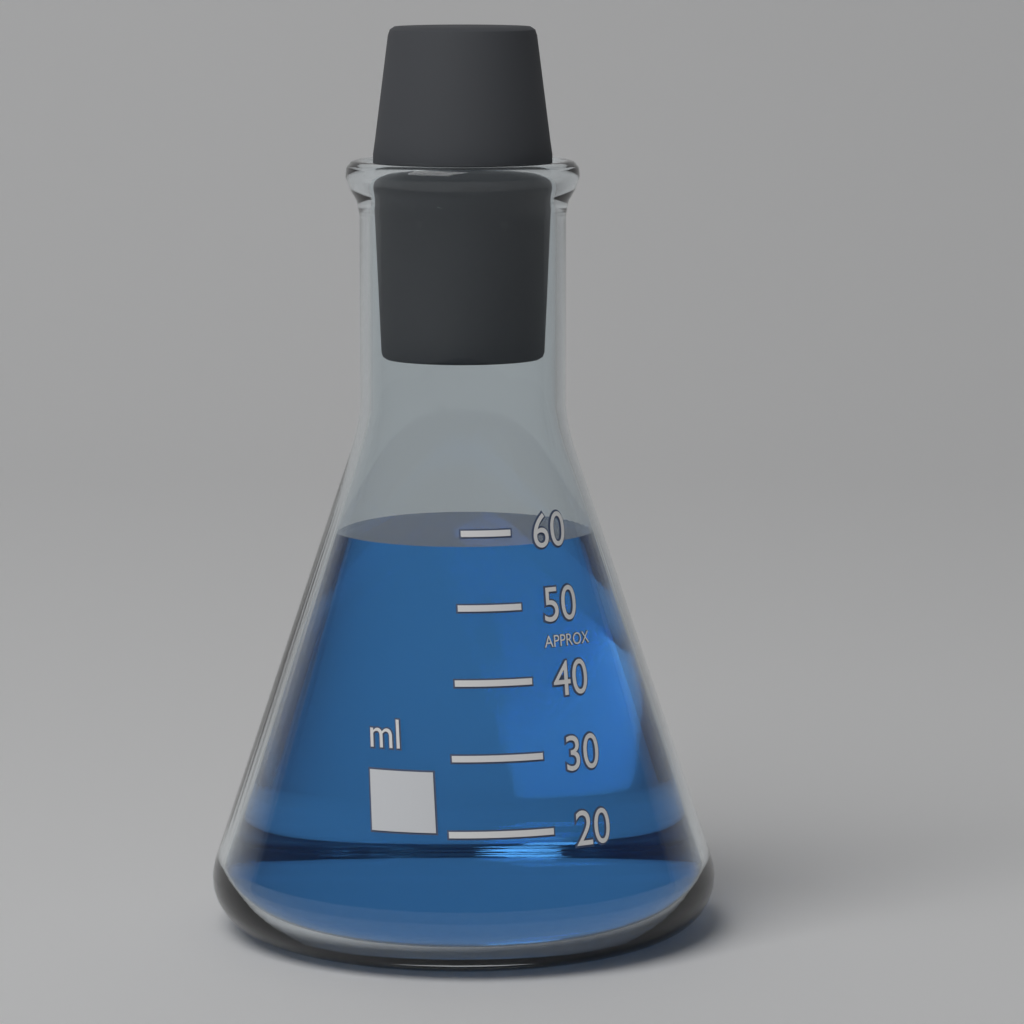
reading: 58 ml
